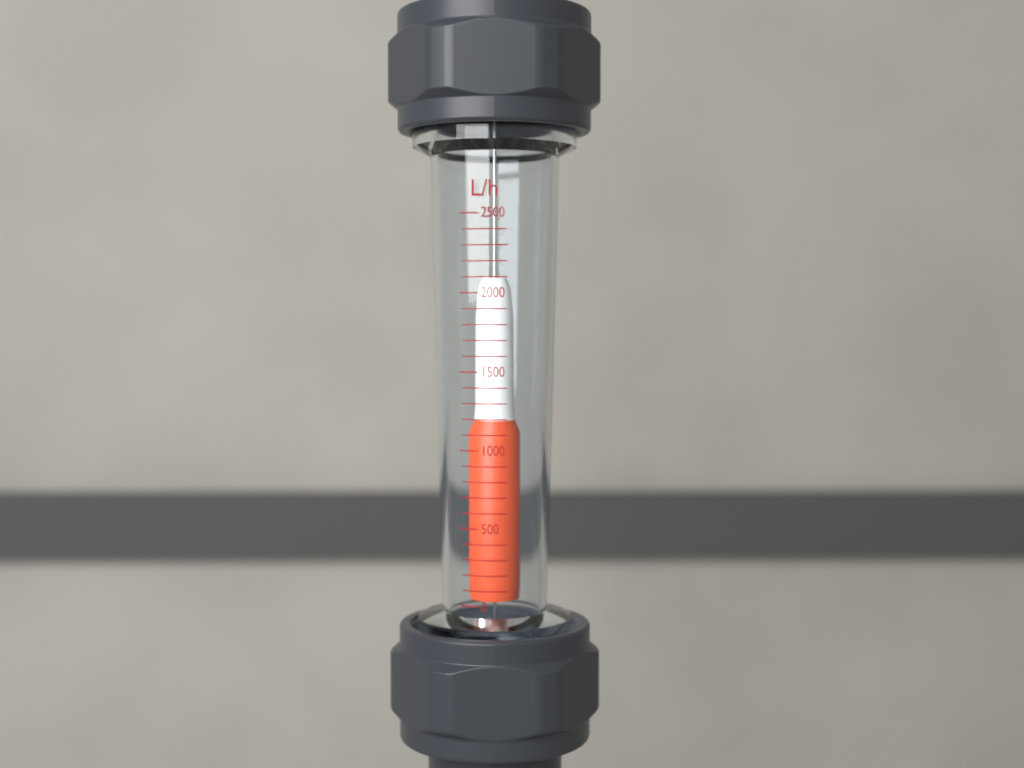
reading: 2100 L/h
